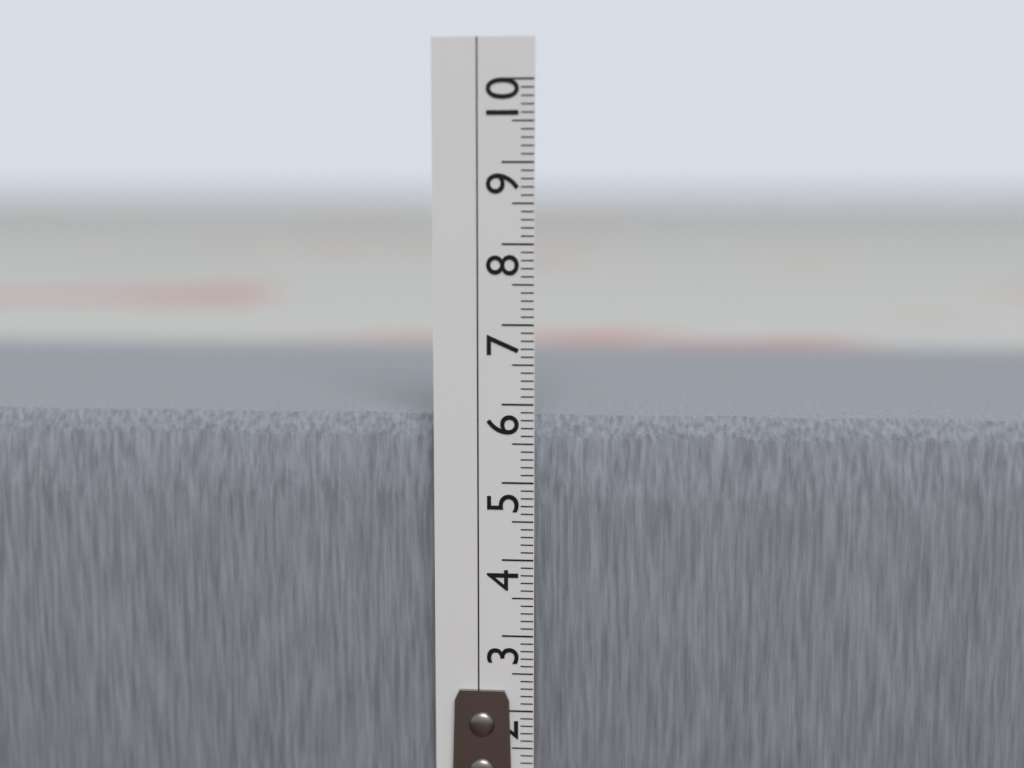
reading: 5.8 cm
